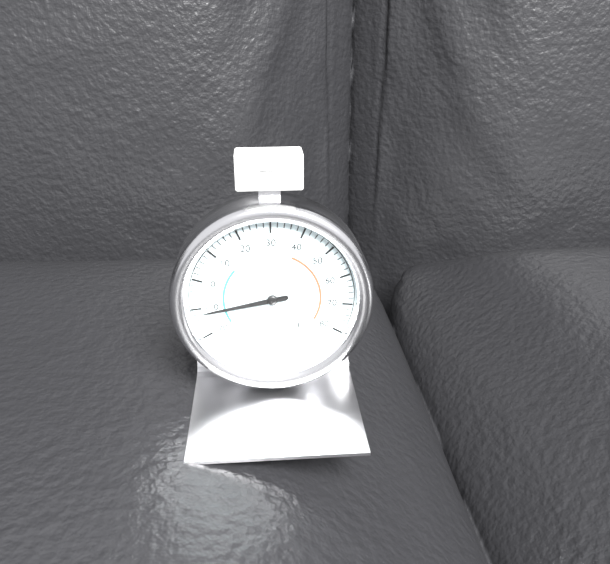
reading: -12 °F
